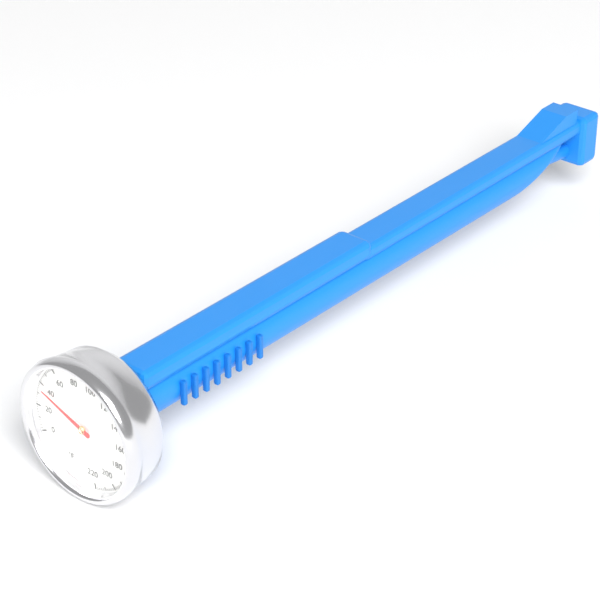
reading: 36 °F
